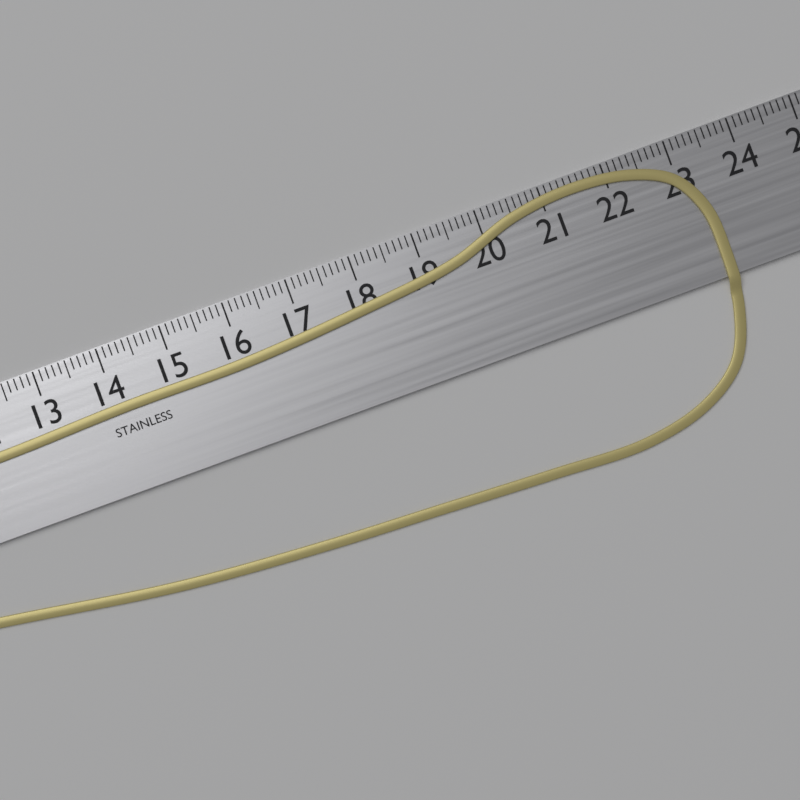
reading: 23.4 cm
